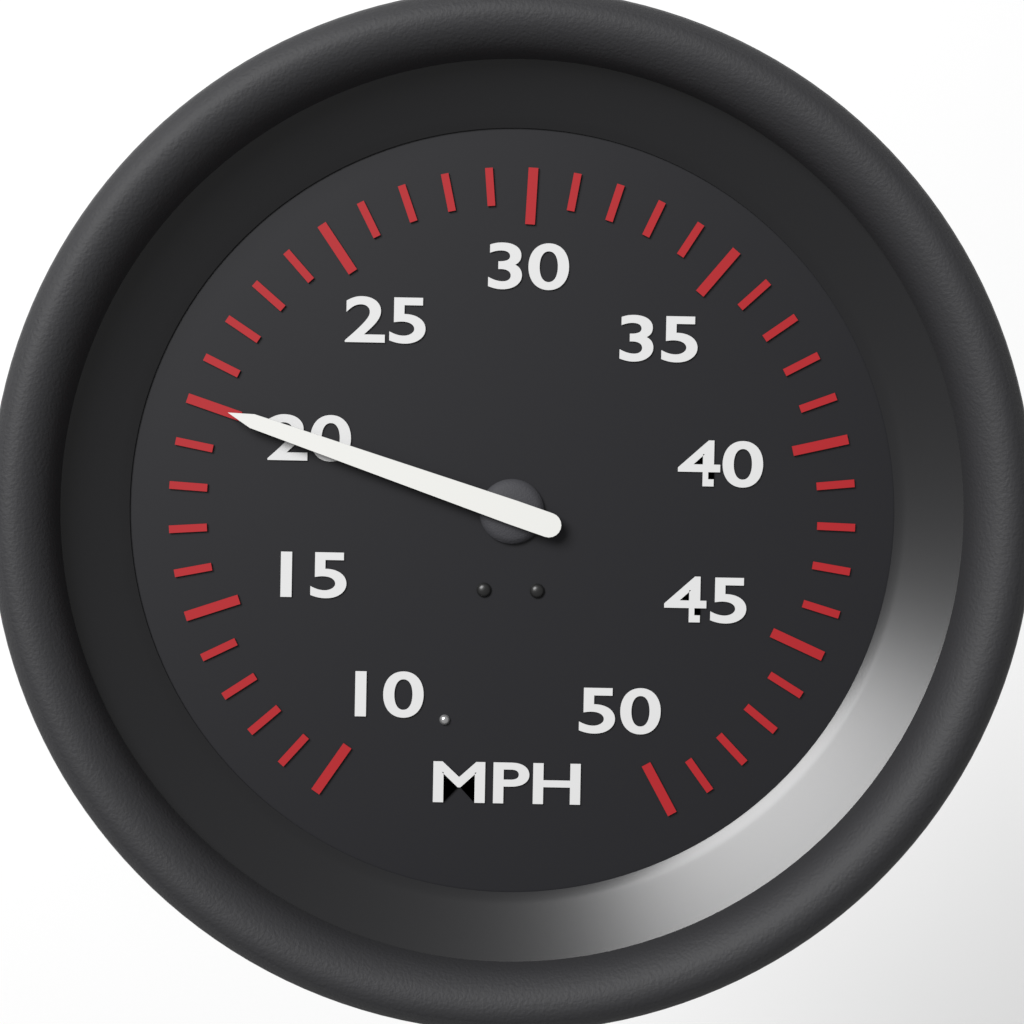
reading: 20 MPH
